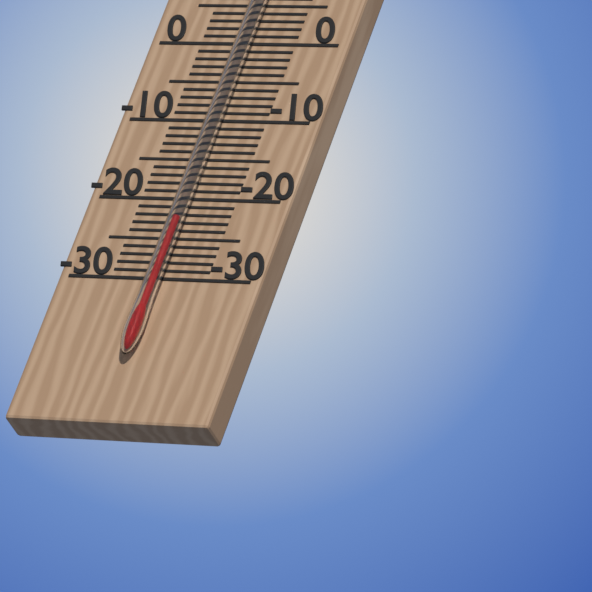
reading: -23 °C
